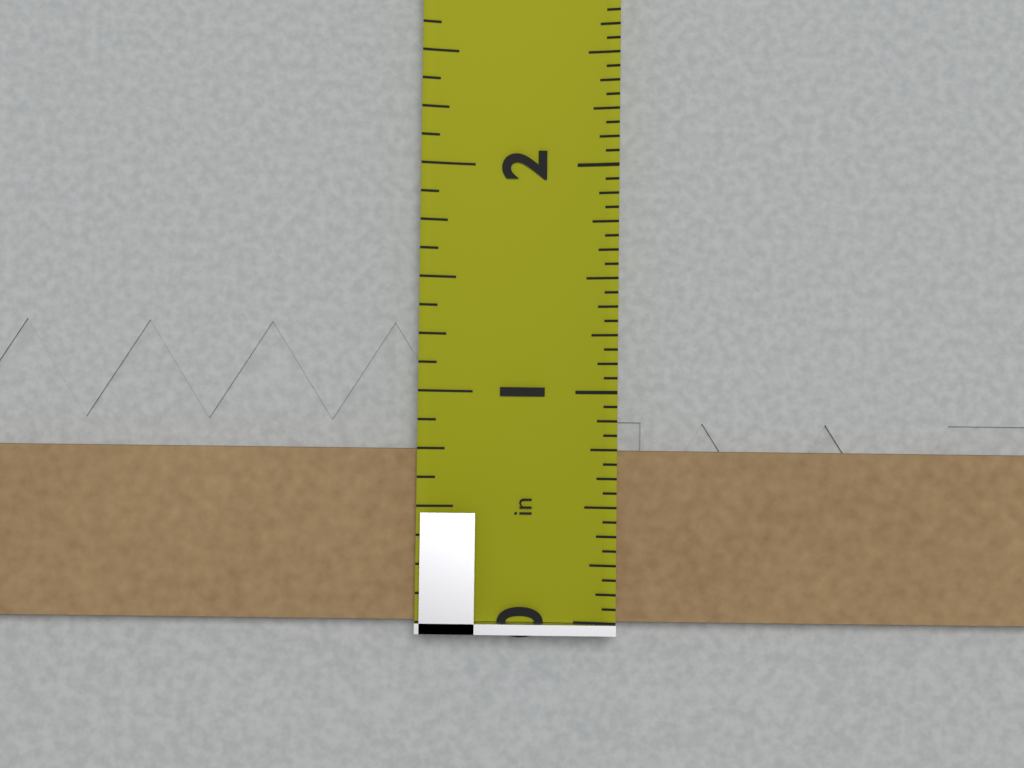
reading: 0.7500 in
